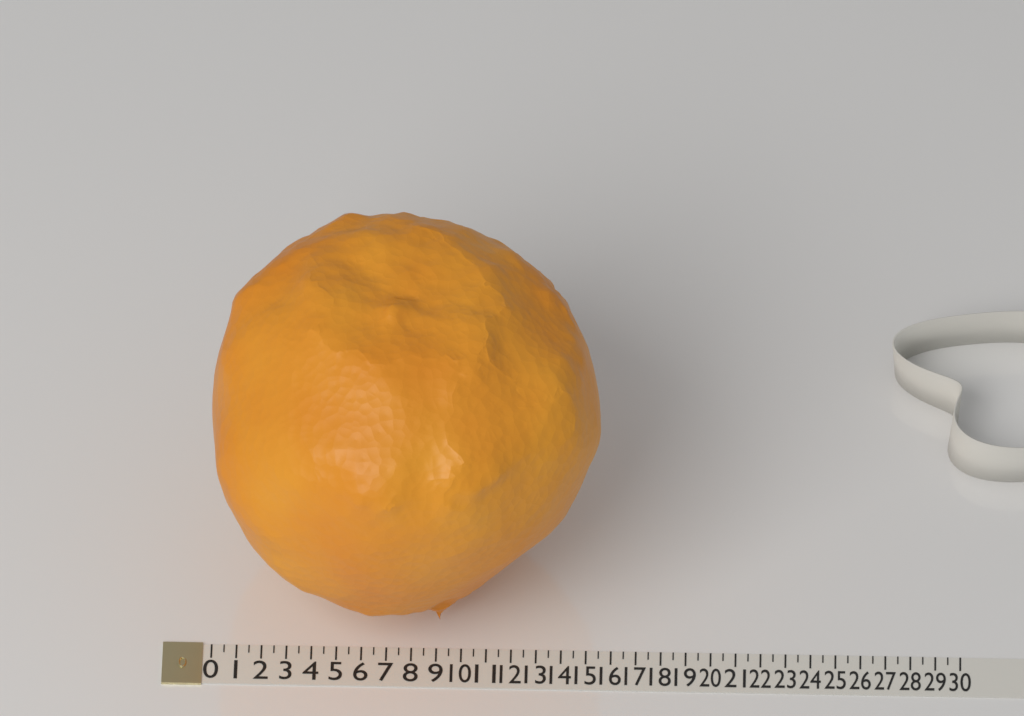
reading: 15.5 (no unit)
